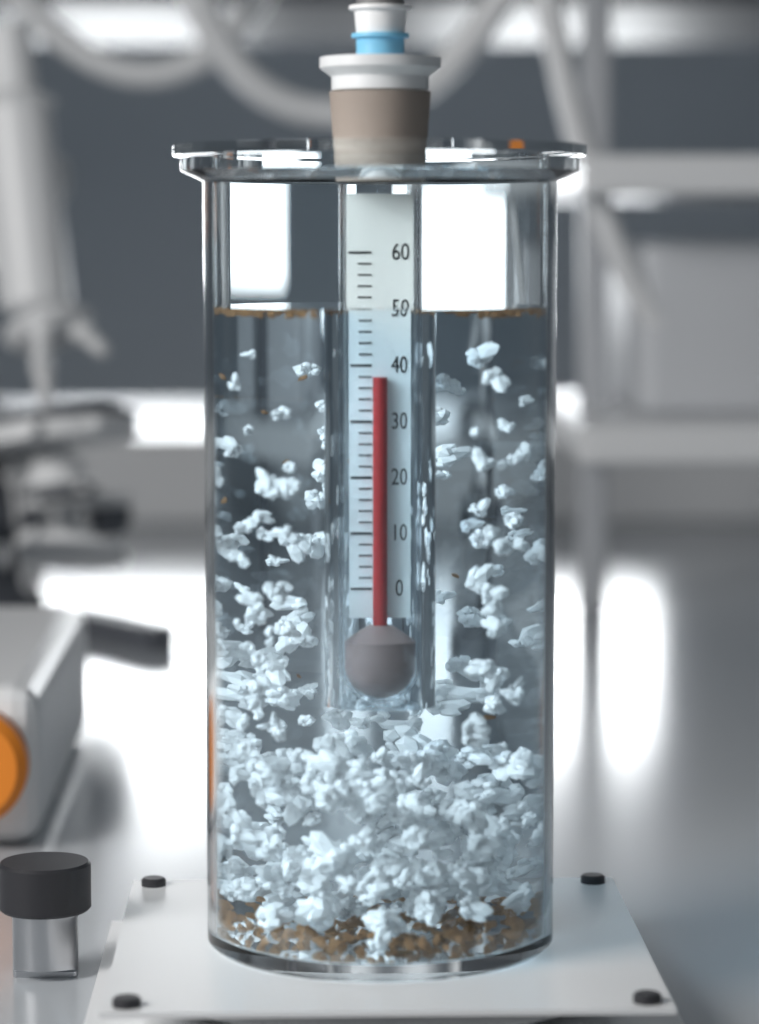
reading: 38 (no unit)
